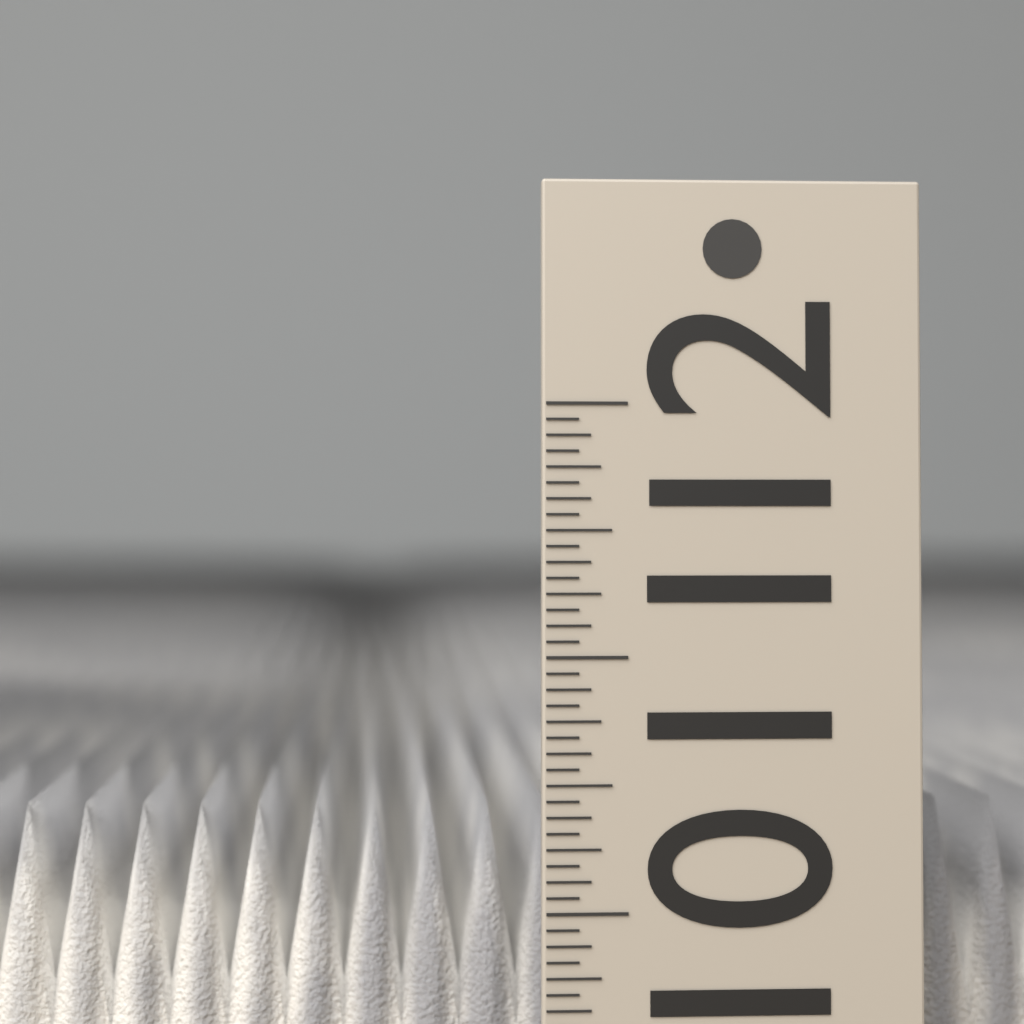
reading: 10.3750 (no unit)
